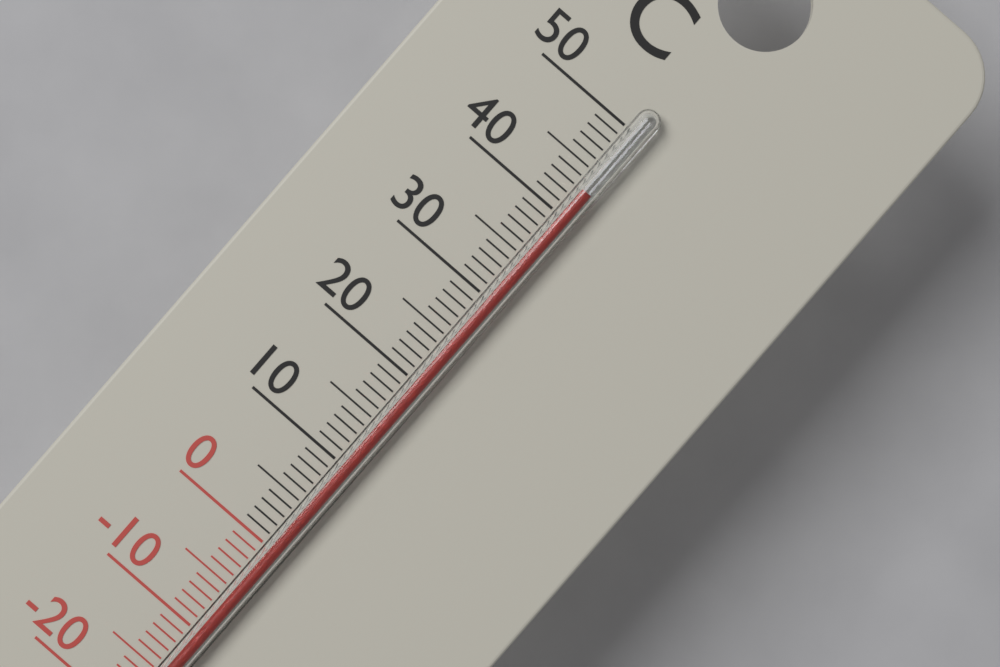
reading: 43 °C
